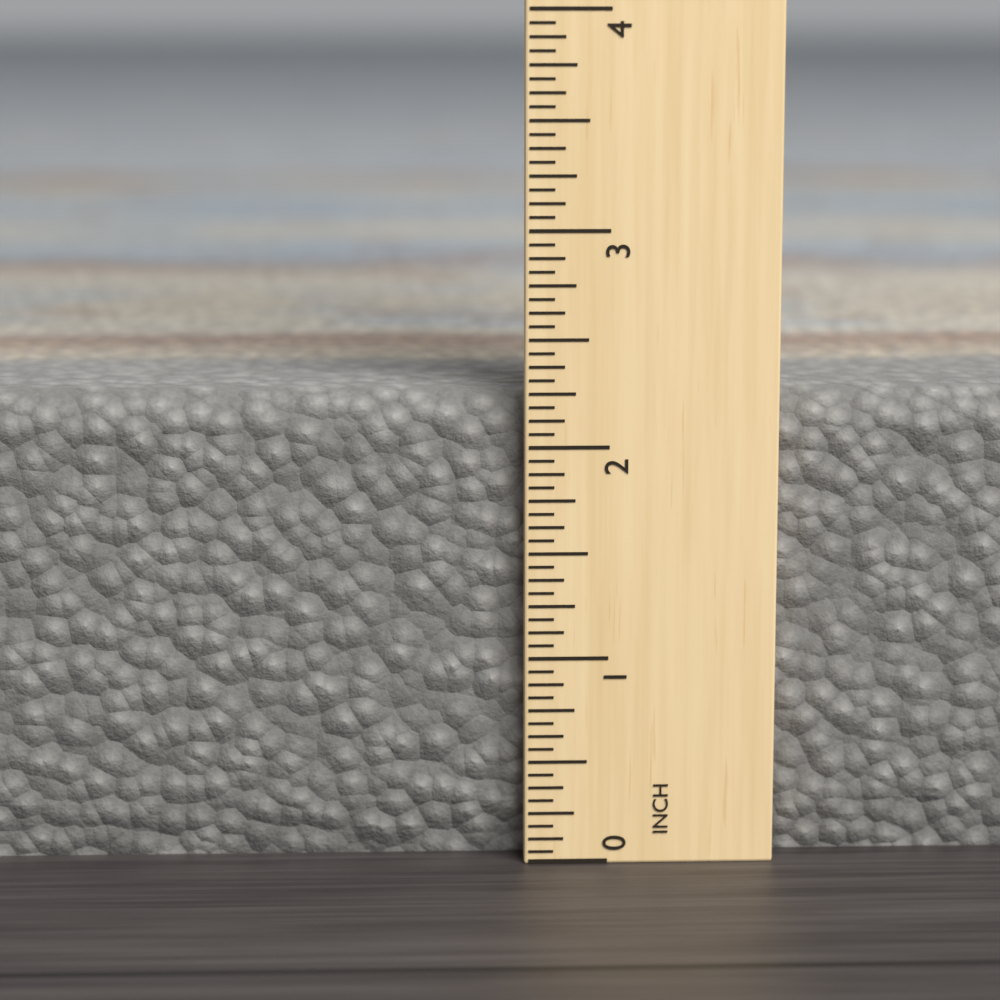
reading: 2.2500 in
